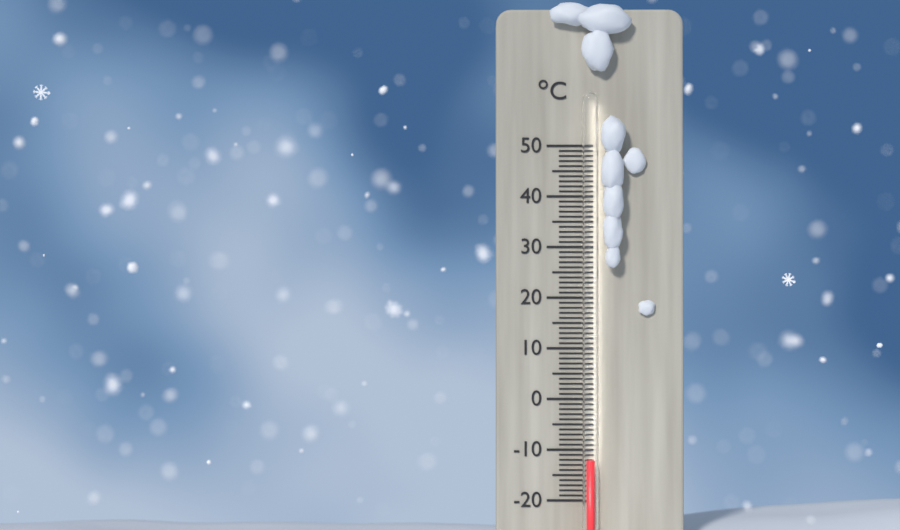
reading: -12 °C
